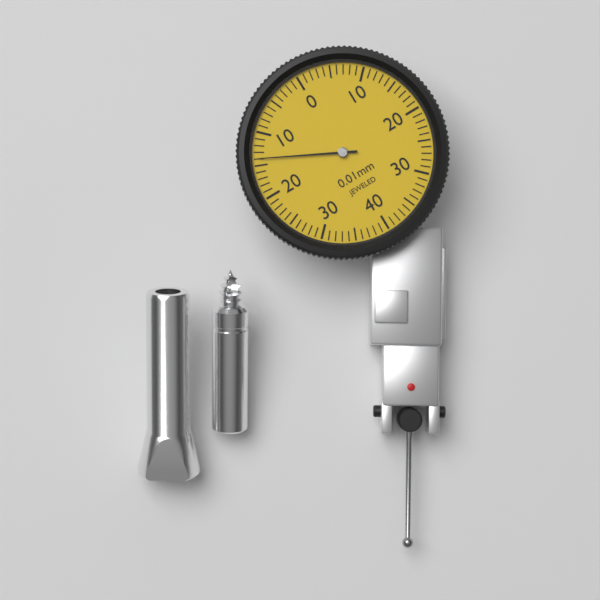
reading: 0.14 mm
